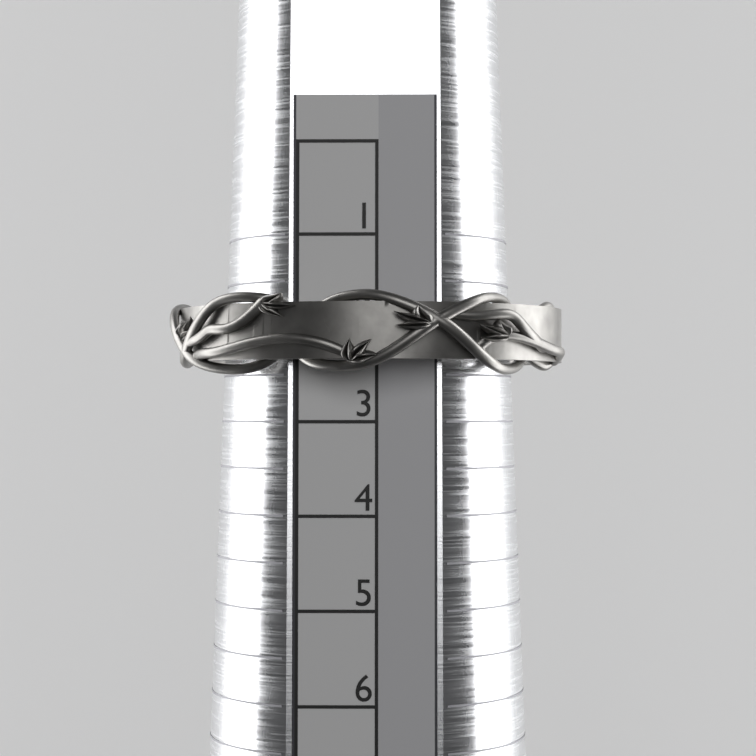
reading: 2.5 (no unit)
